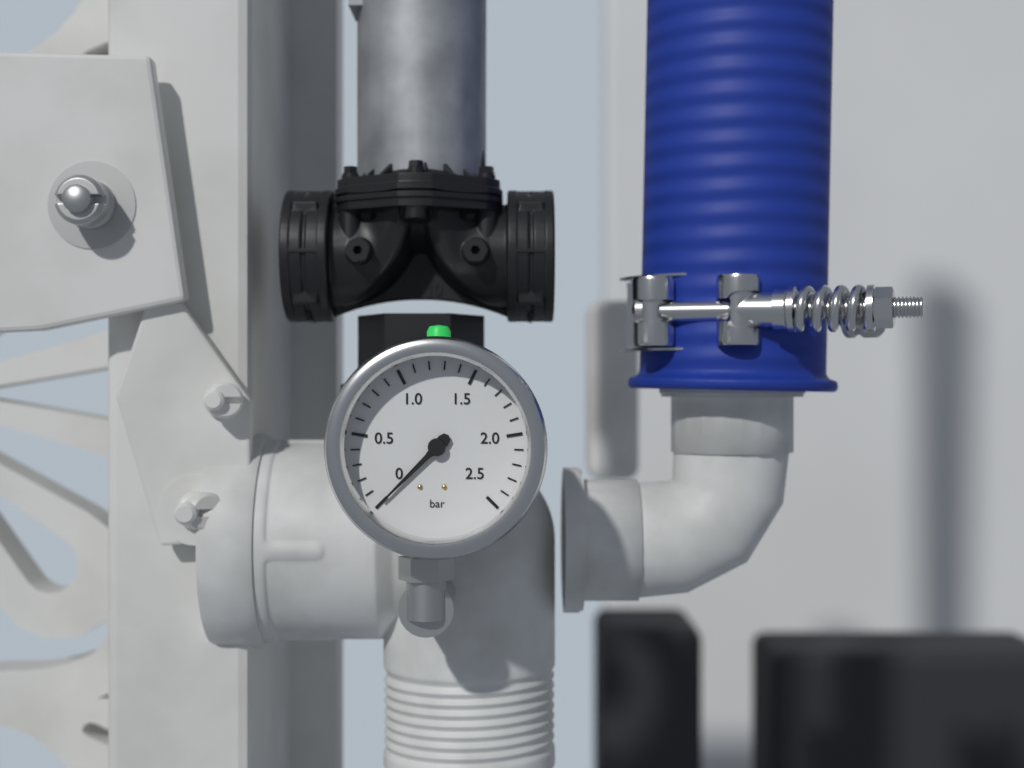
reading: 0.0 bar
